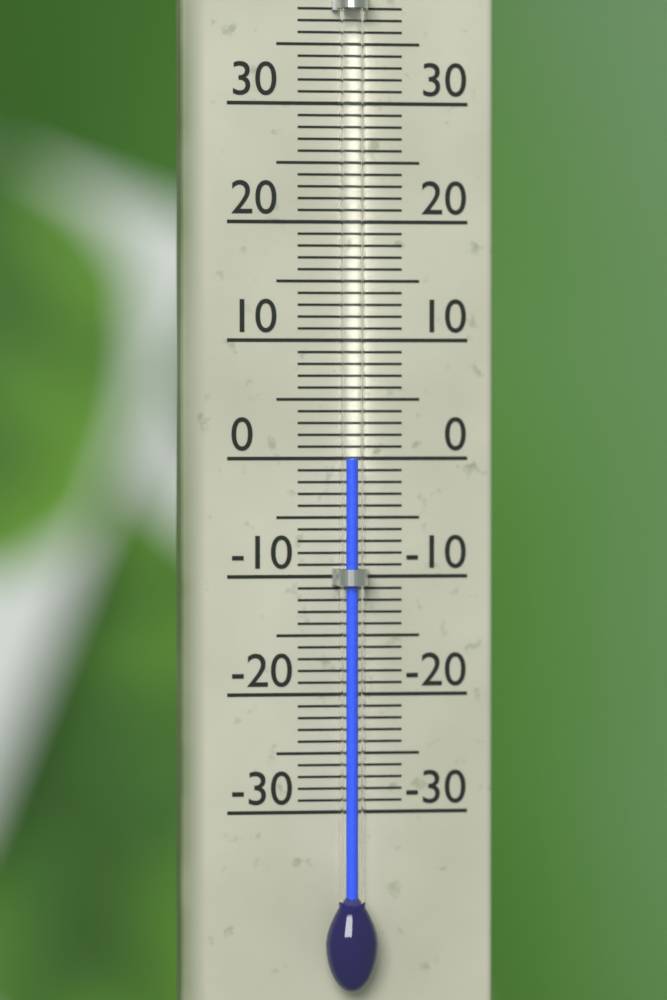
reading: 0 °C
